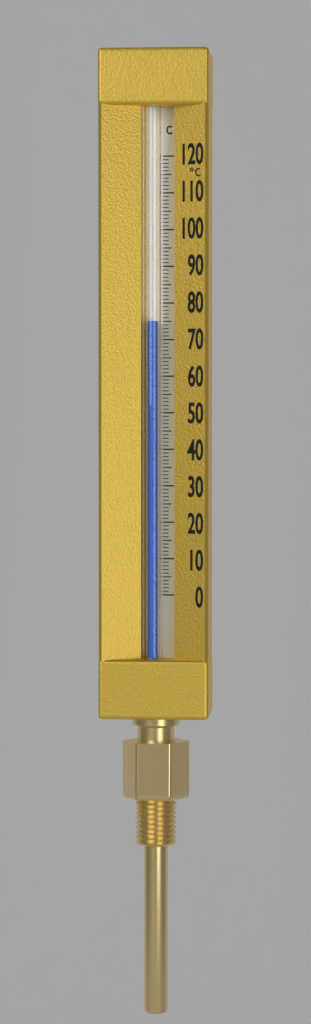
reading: 75 °C
